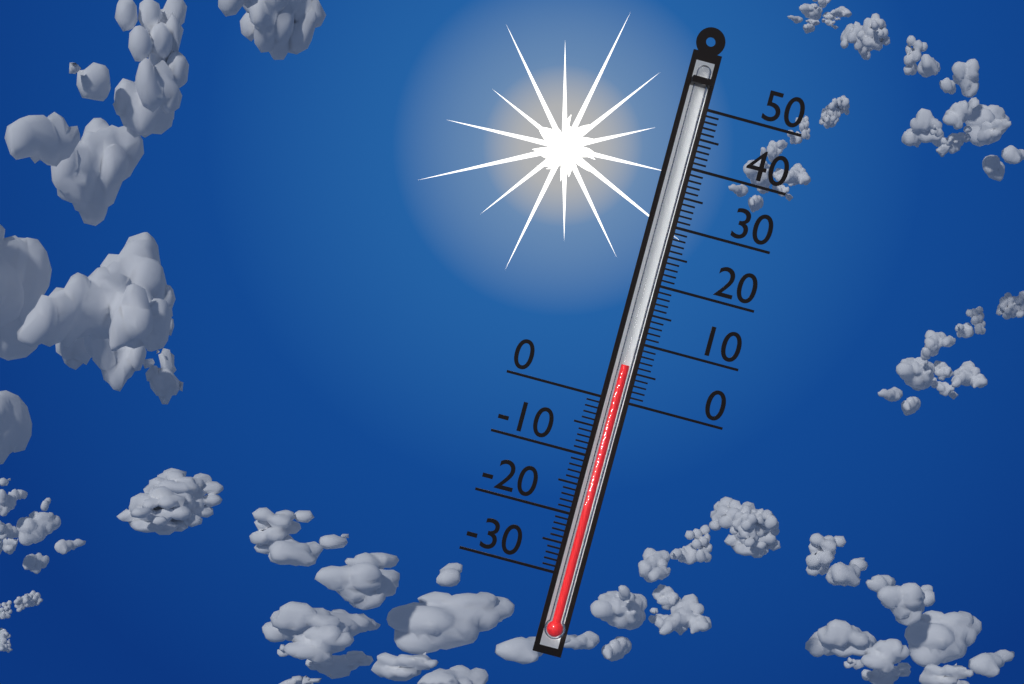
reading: 6 (no unit)
